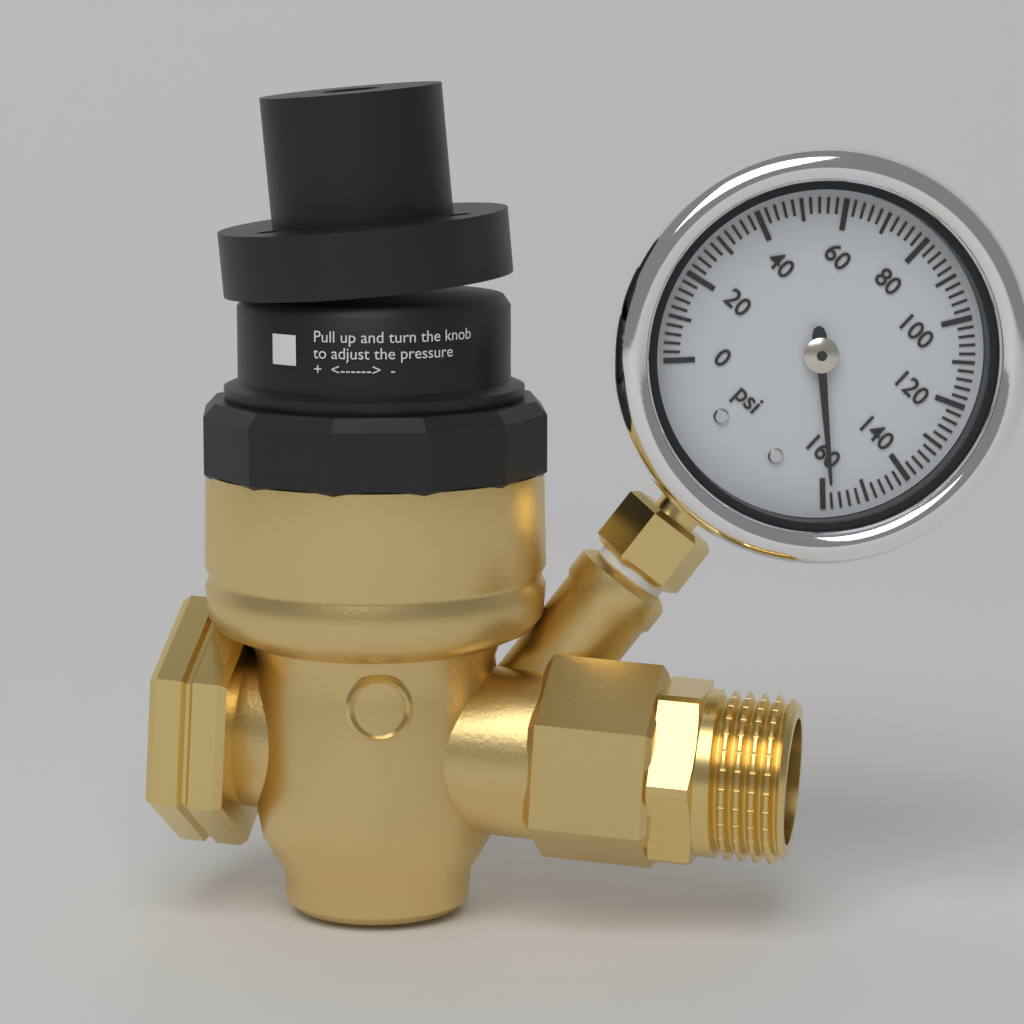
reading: 158 psi
